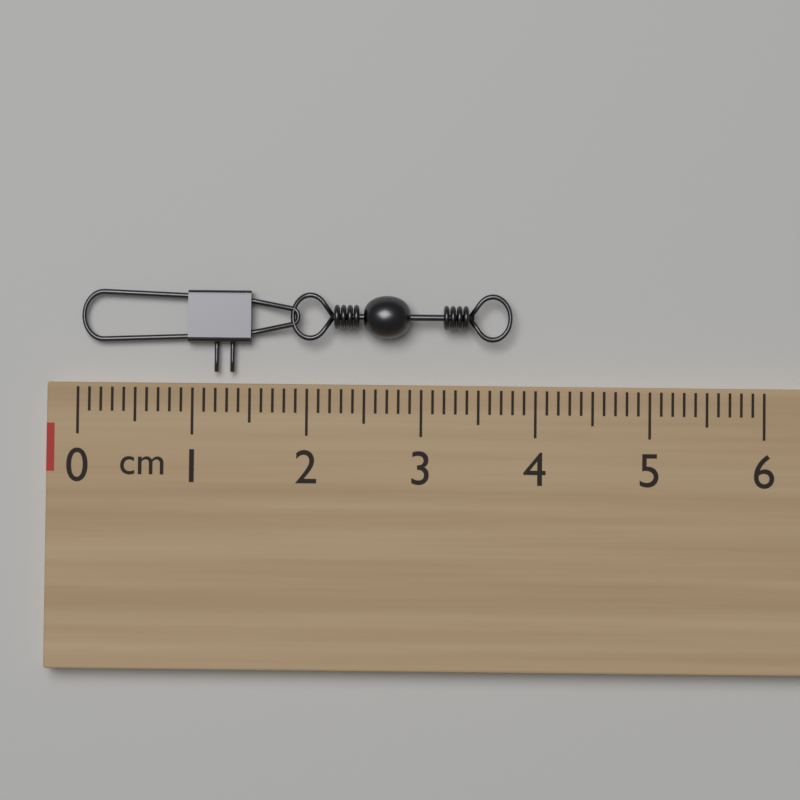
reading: 3.8 cm
